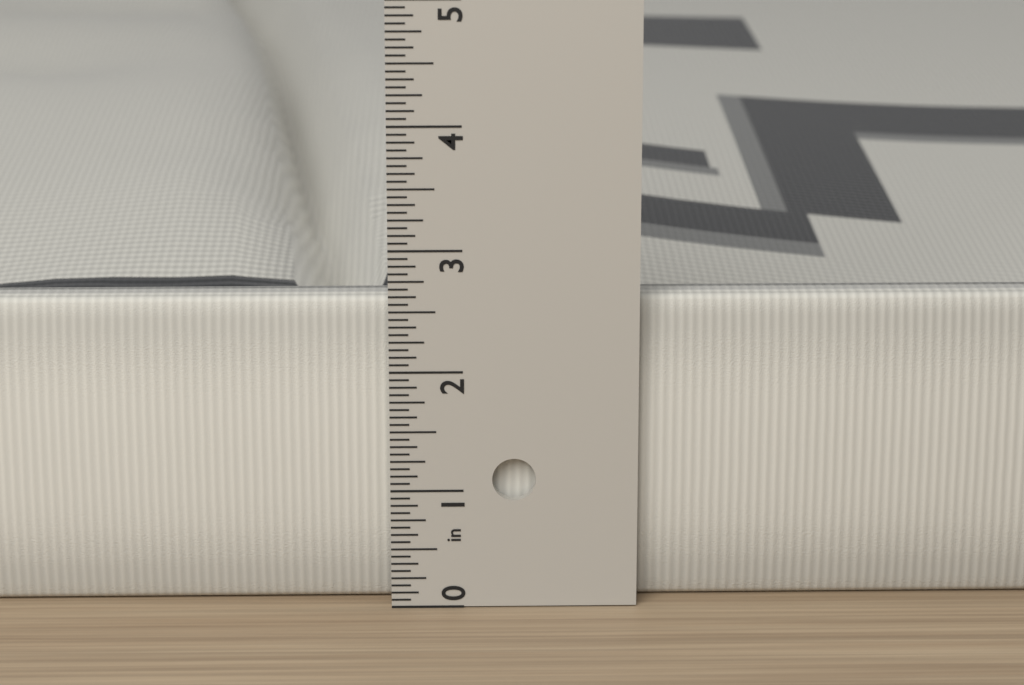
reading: 2.5625 in
